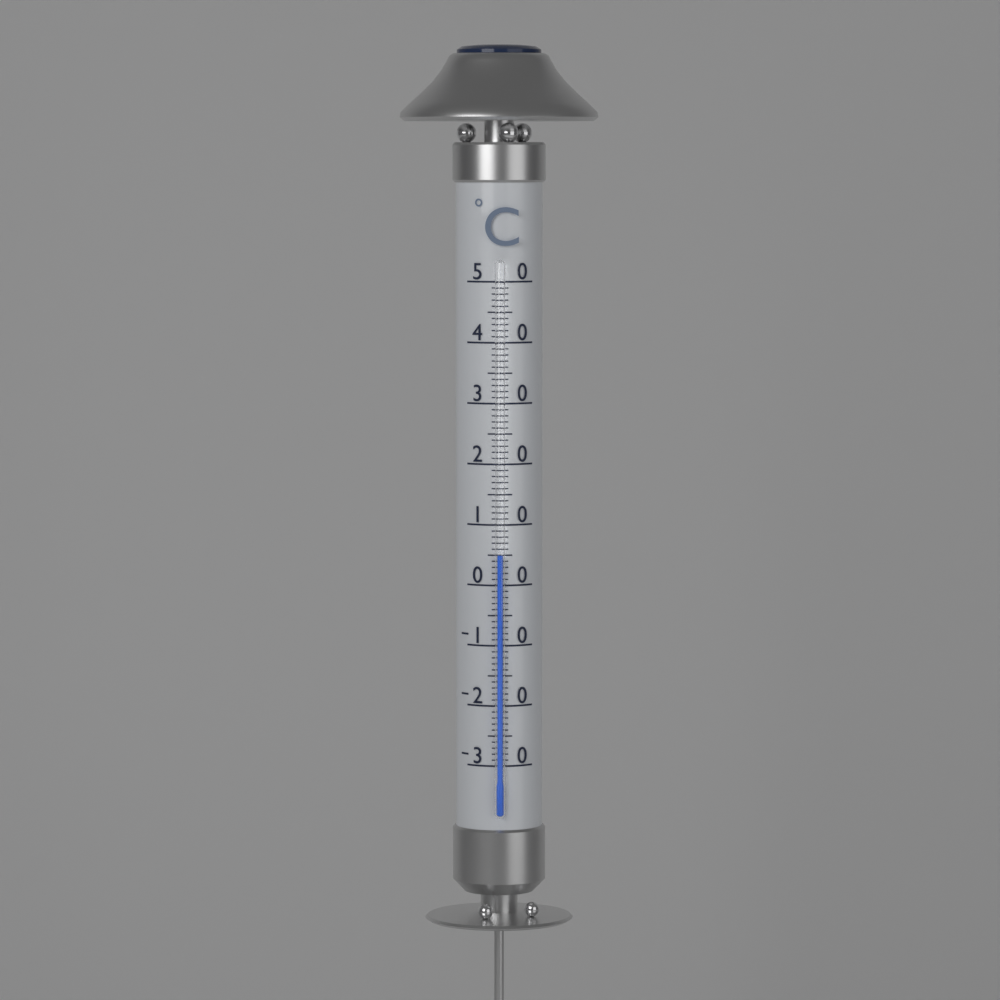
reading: 5 °C
